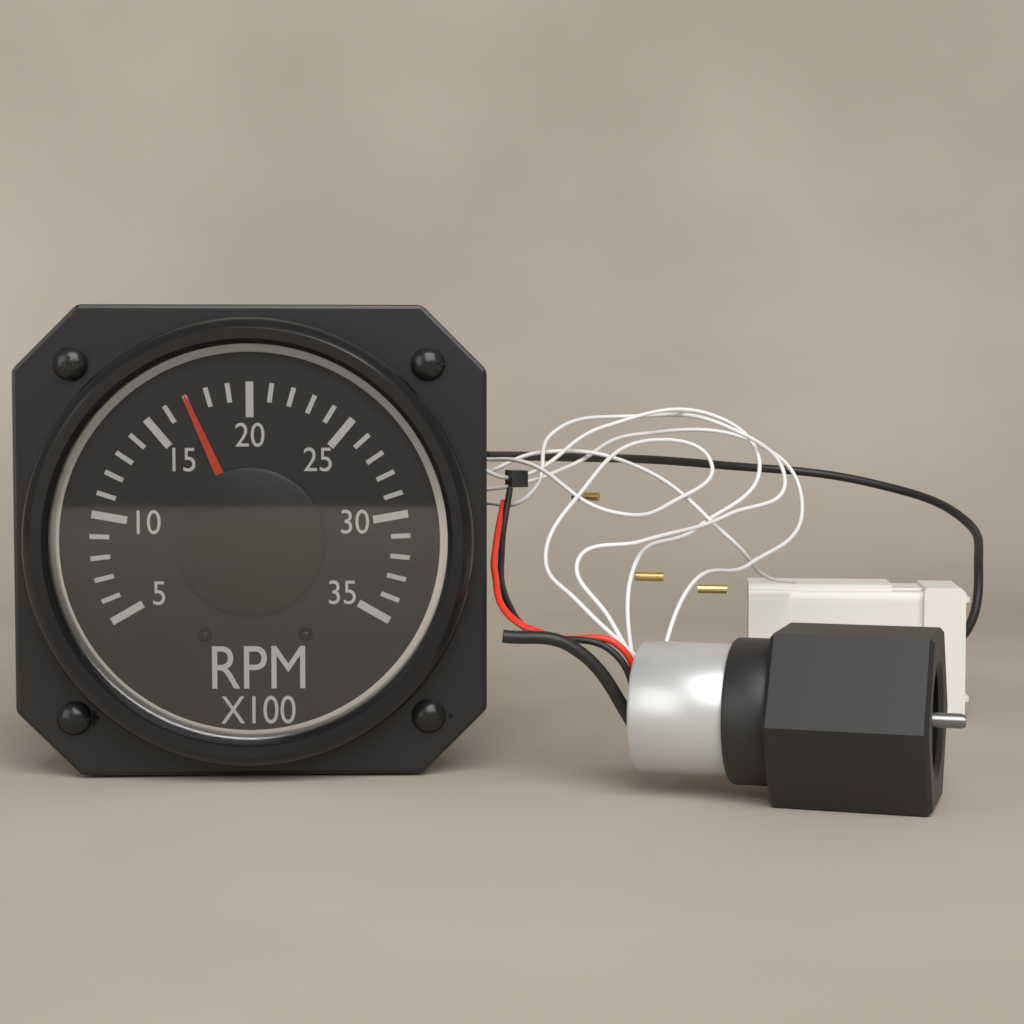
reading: 17 RPM x100
